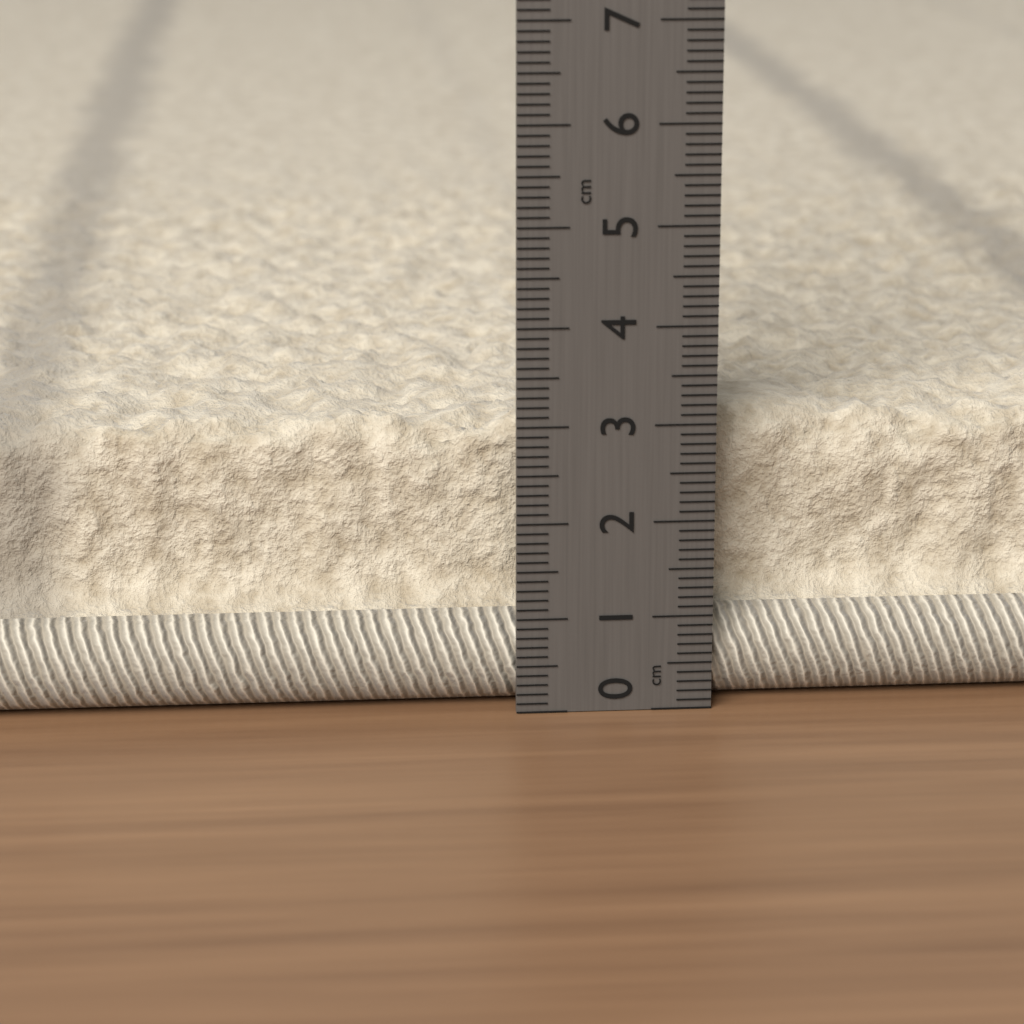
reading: 3.0 cm
